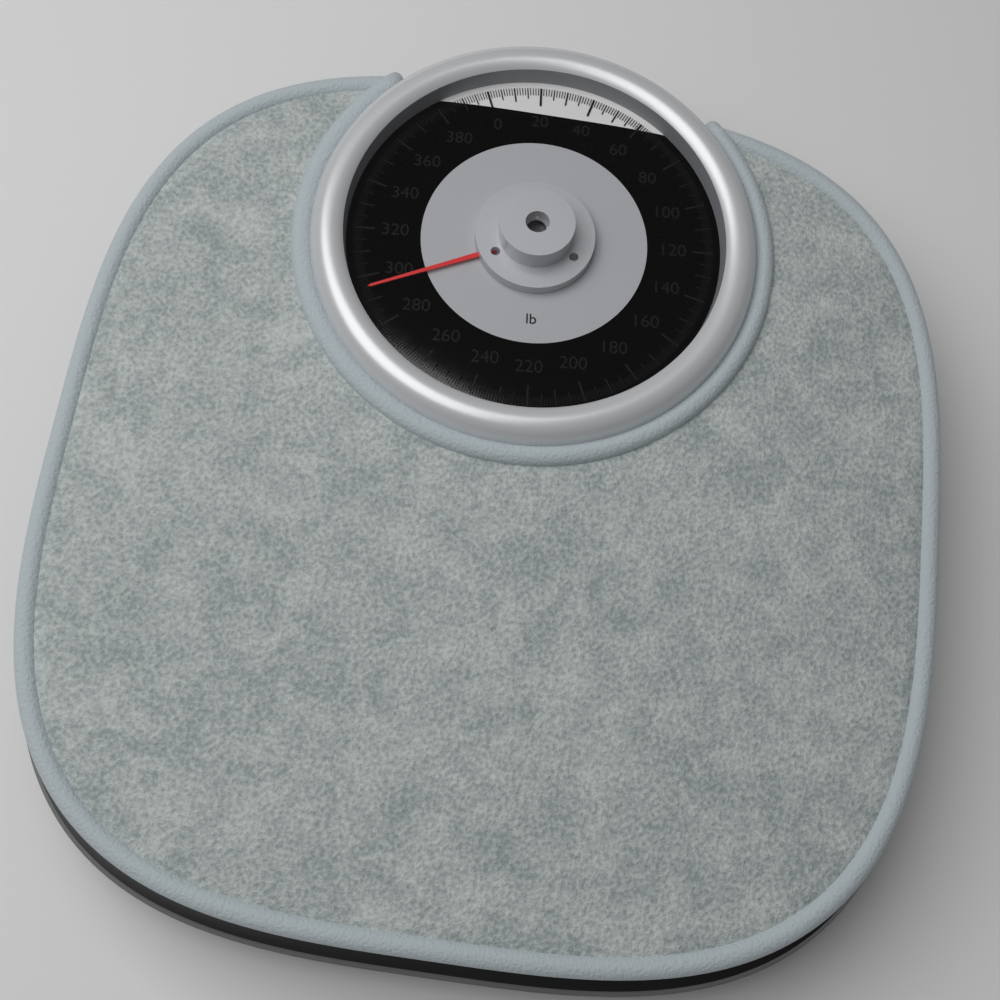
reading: 295 lb
